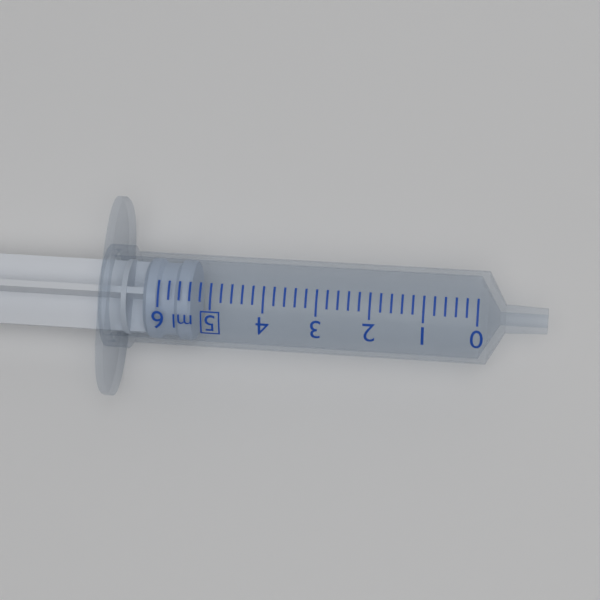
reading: 5.4 ml
